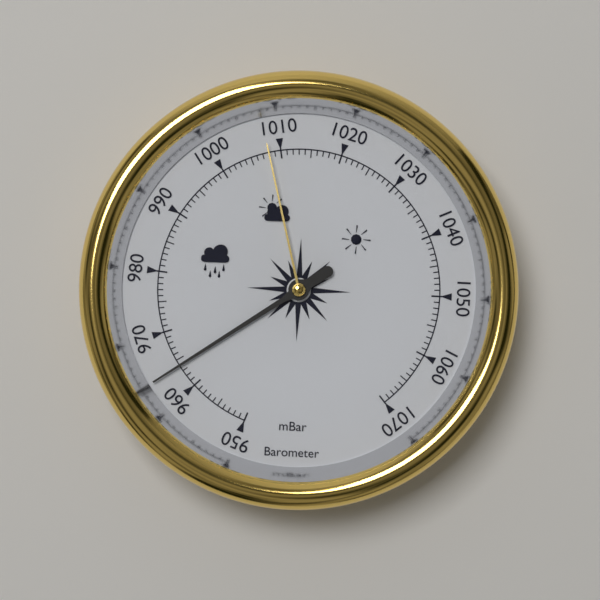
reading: 964 mbar
